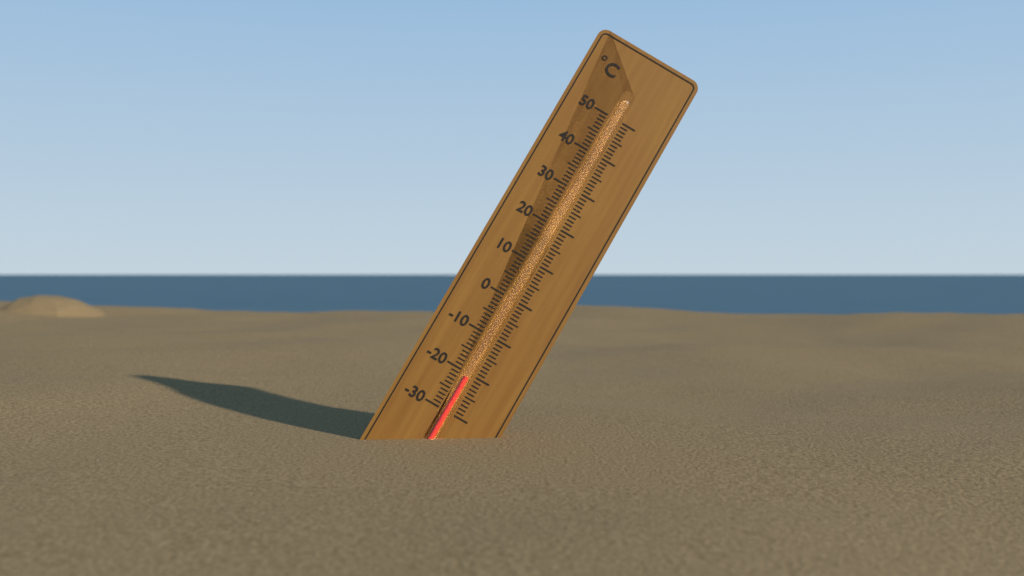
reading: -21 °C
